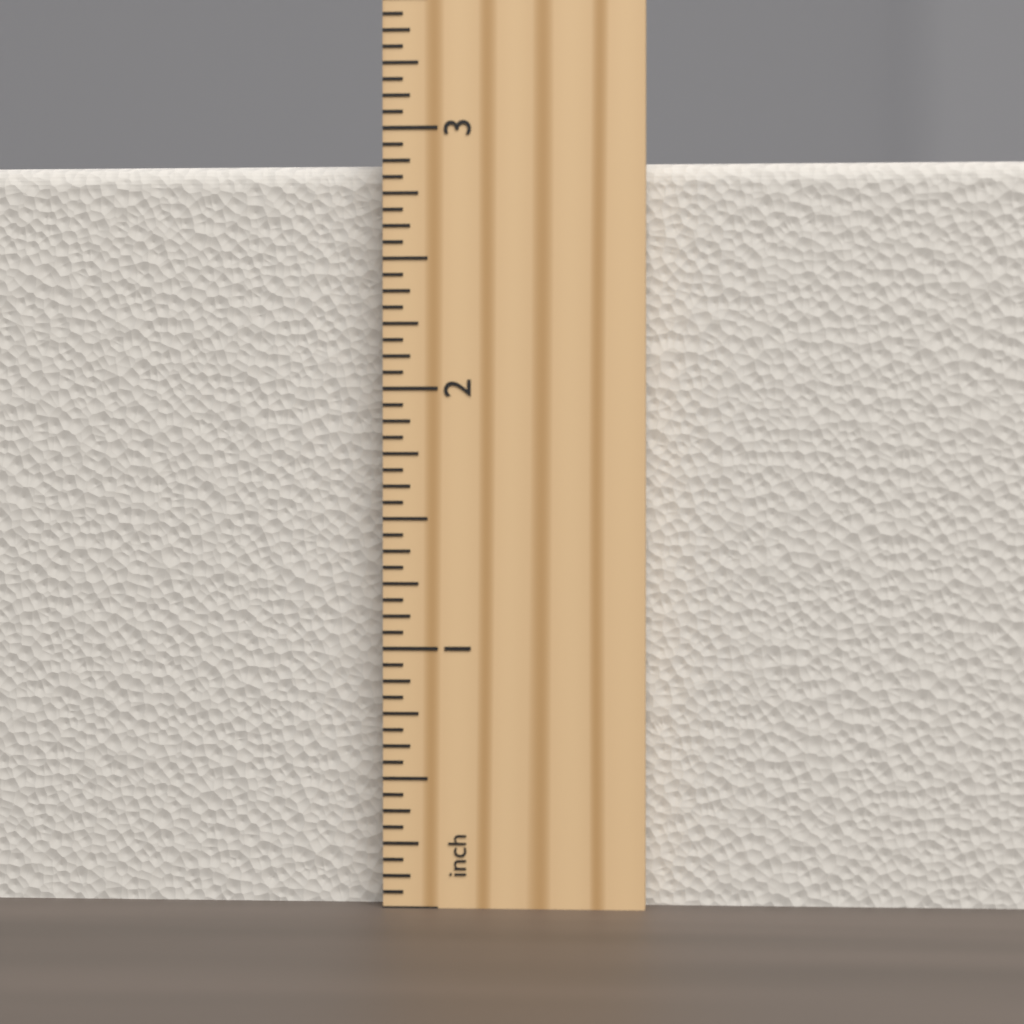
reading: 2.8750 inch
